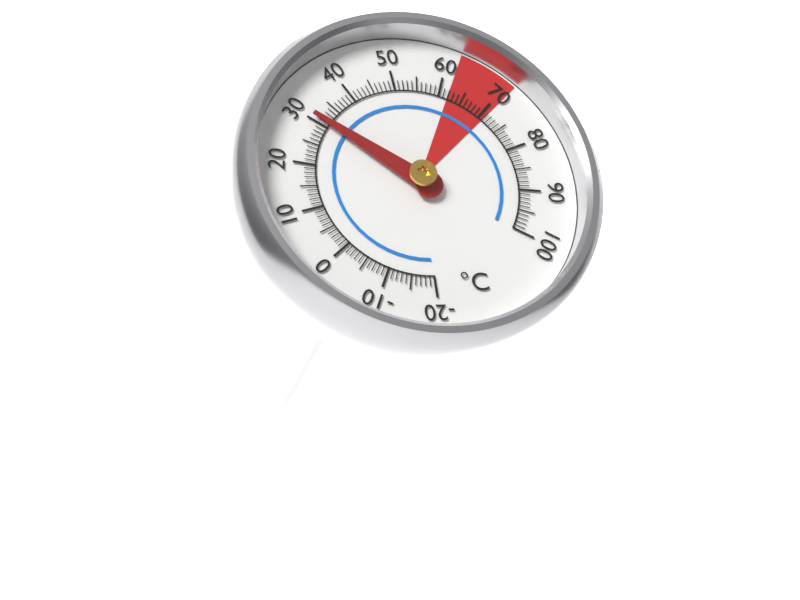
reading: 31 °C
